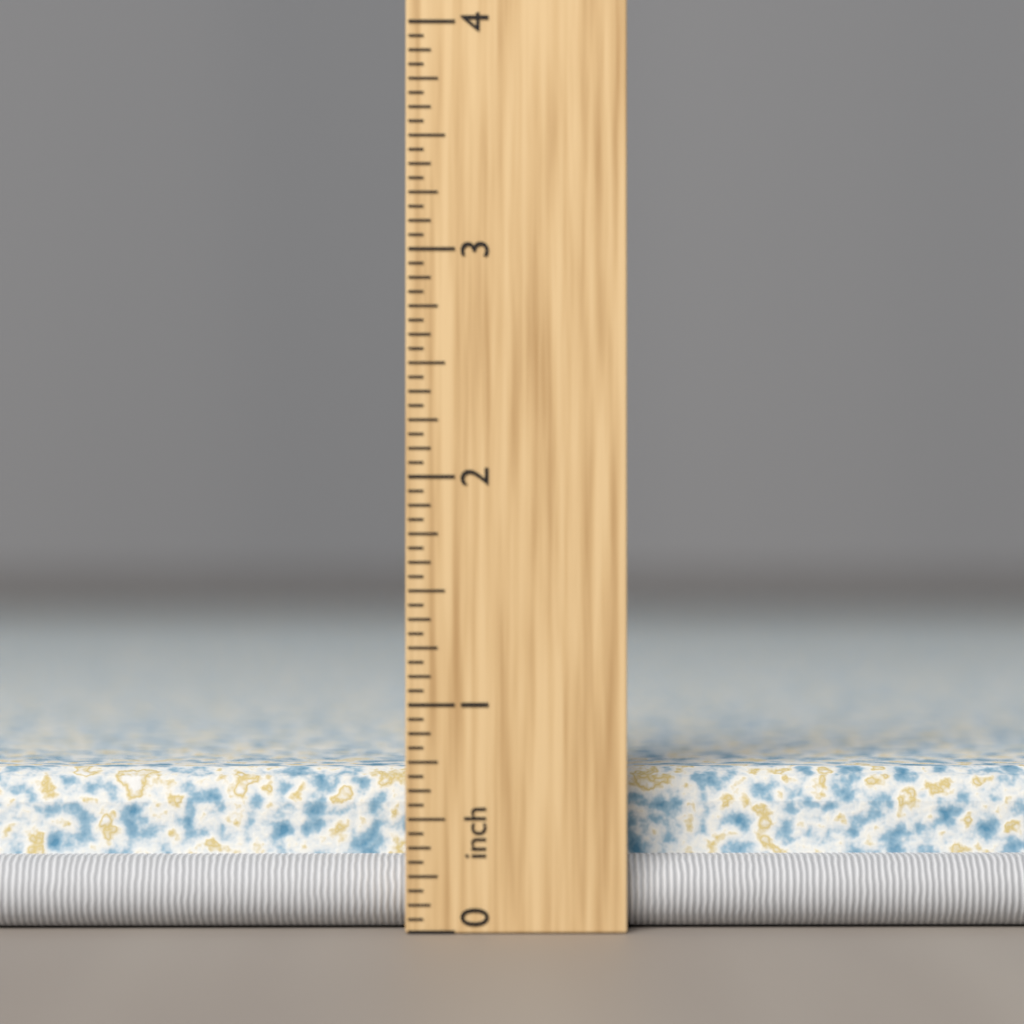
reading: 0.6875 inch
